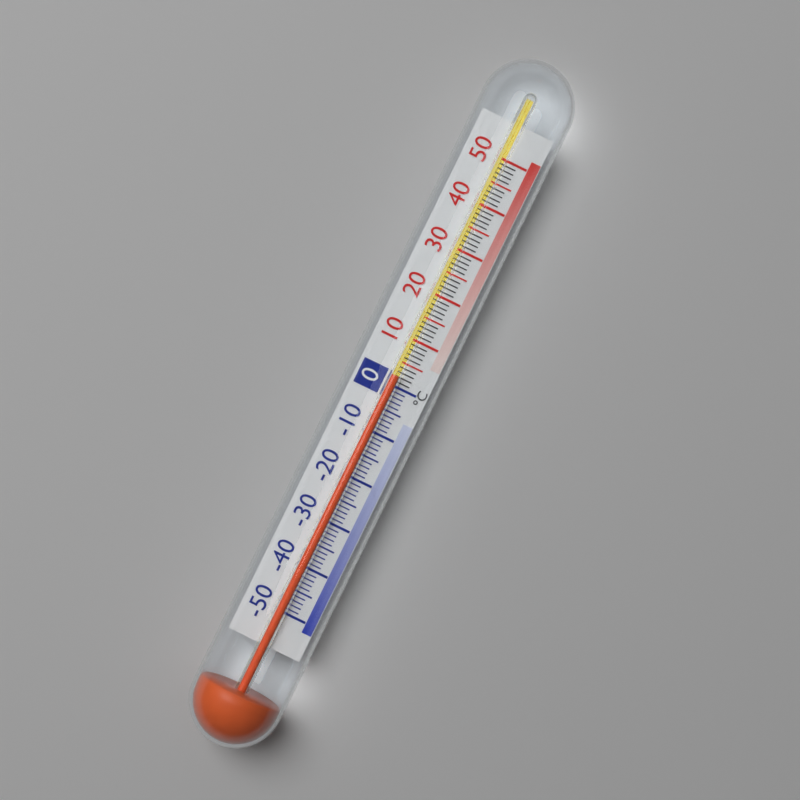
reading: 2 °C
